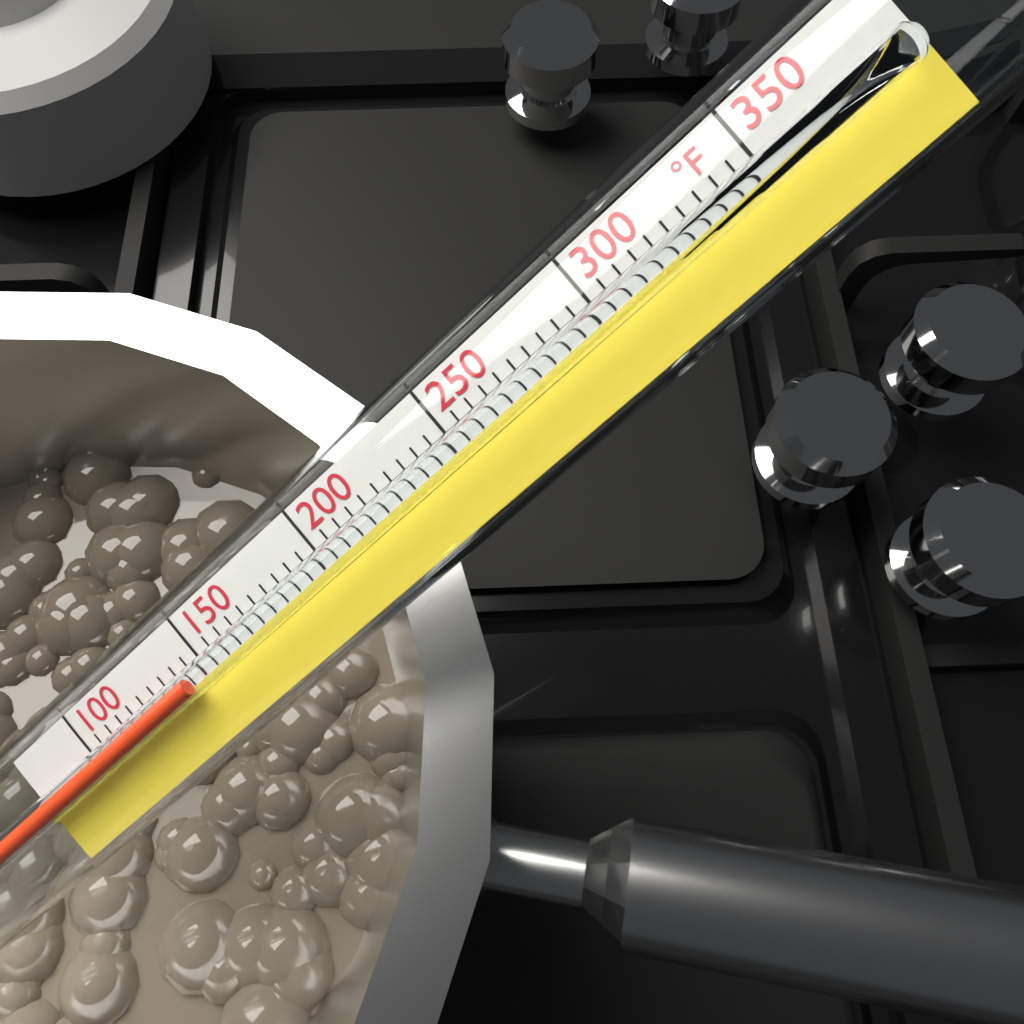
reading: 145 °F
